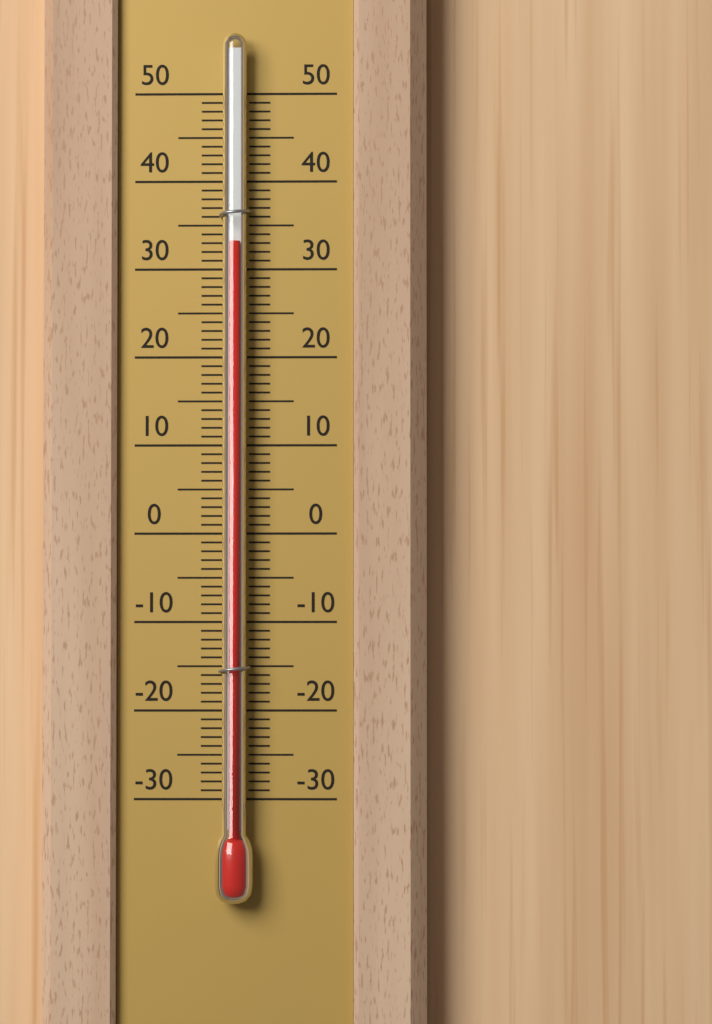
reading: 33 (no unit)
